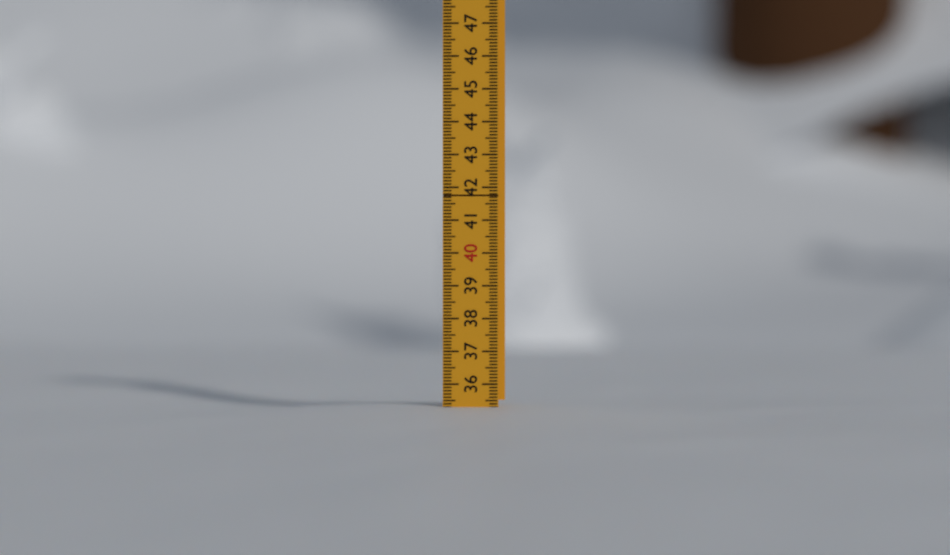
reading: 35.3 (no unit)
